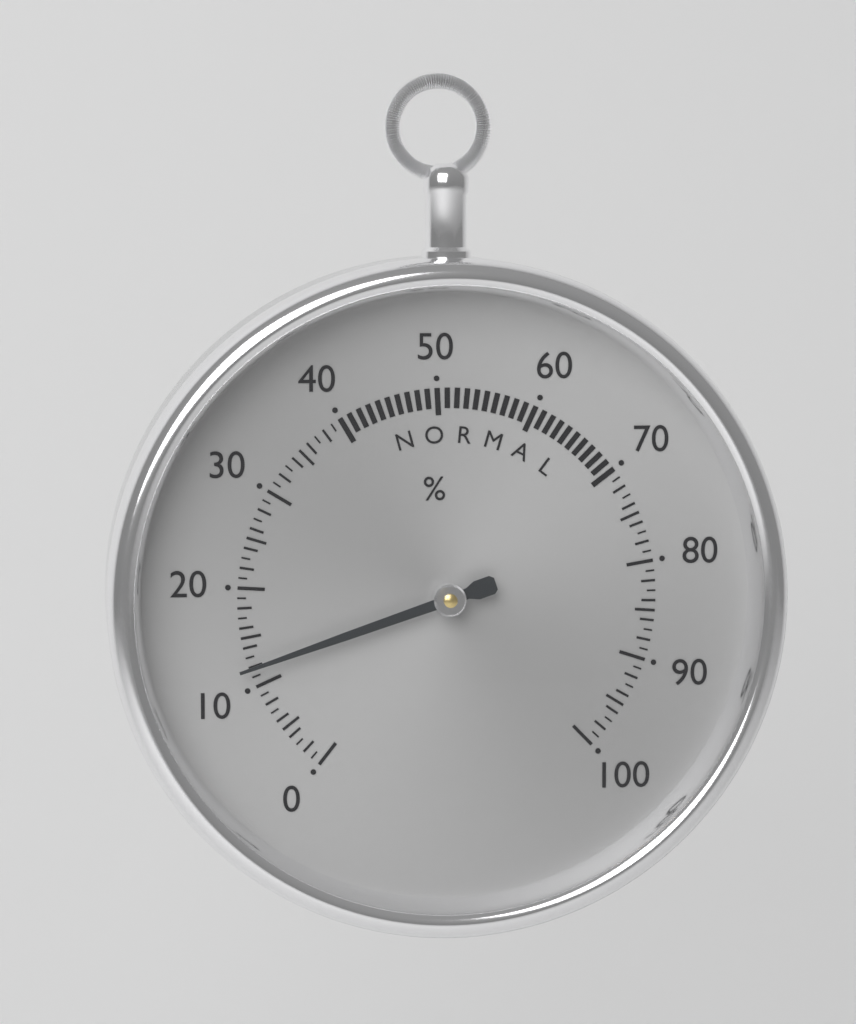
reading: 12 %
